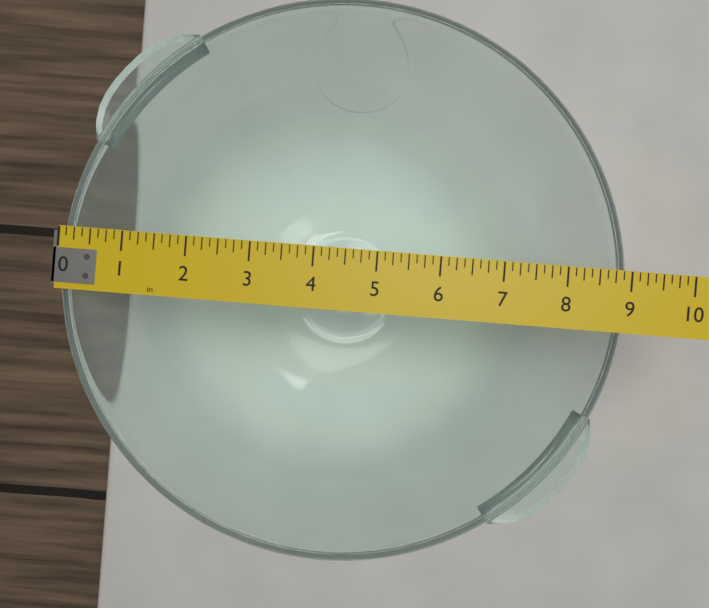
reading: 9.000 in
